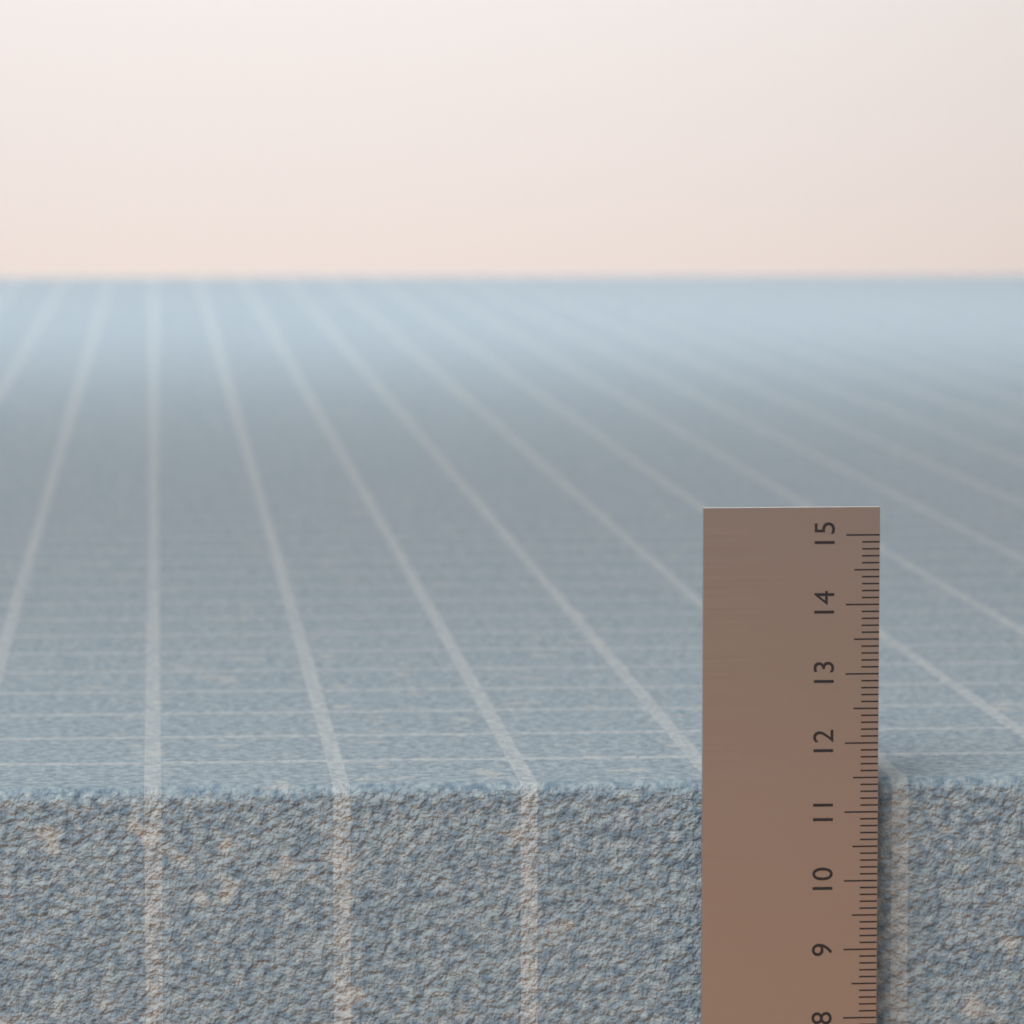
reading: 11.4 (no unit)
